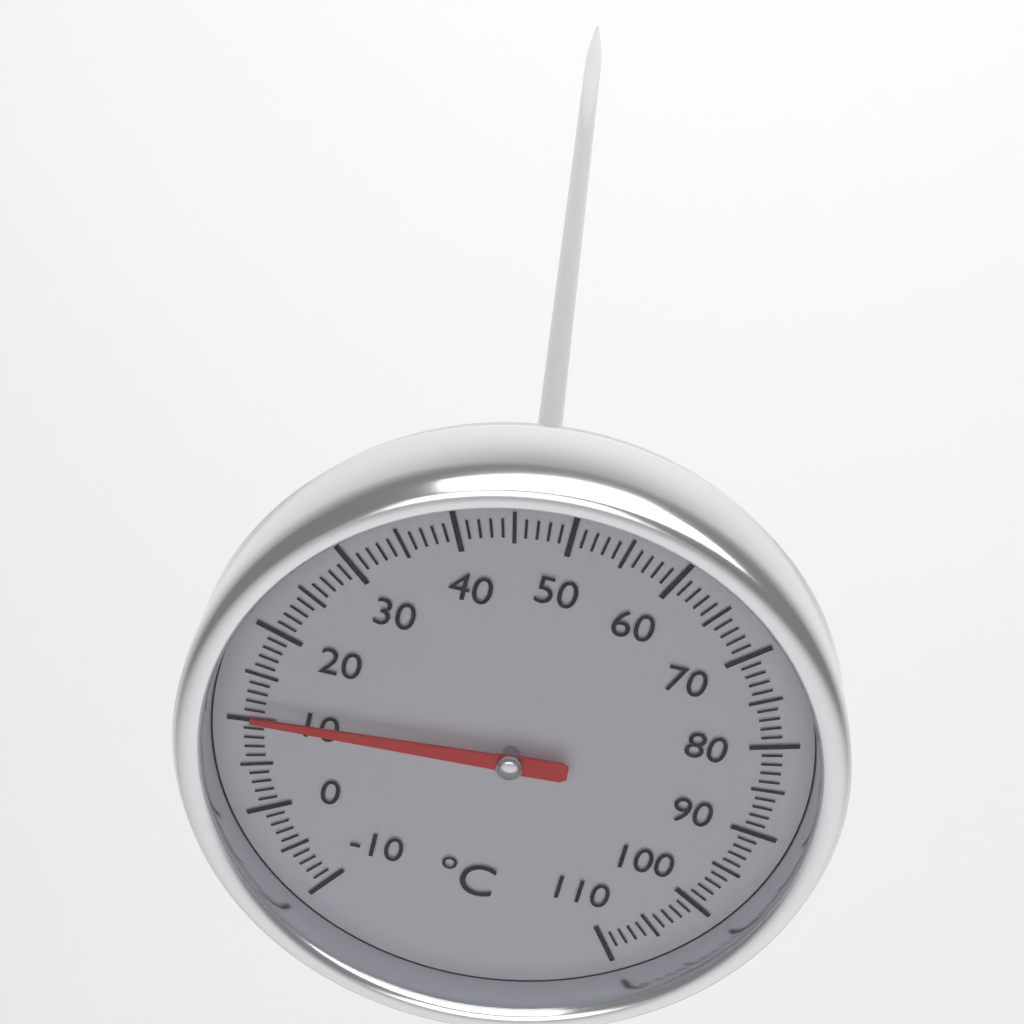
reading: 11 °C
